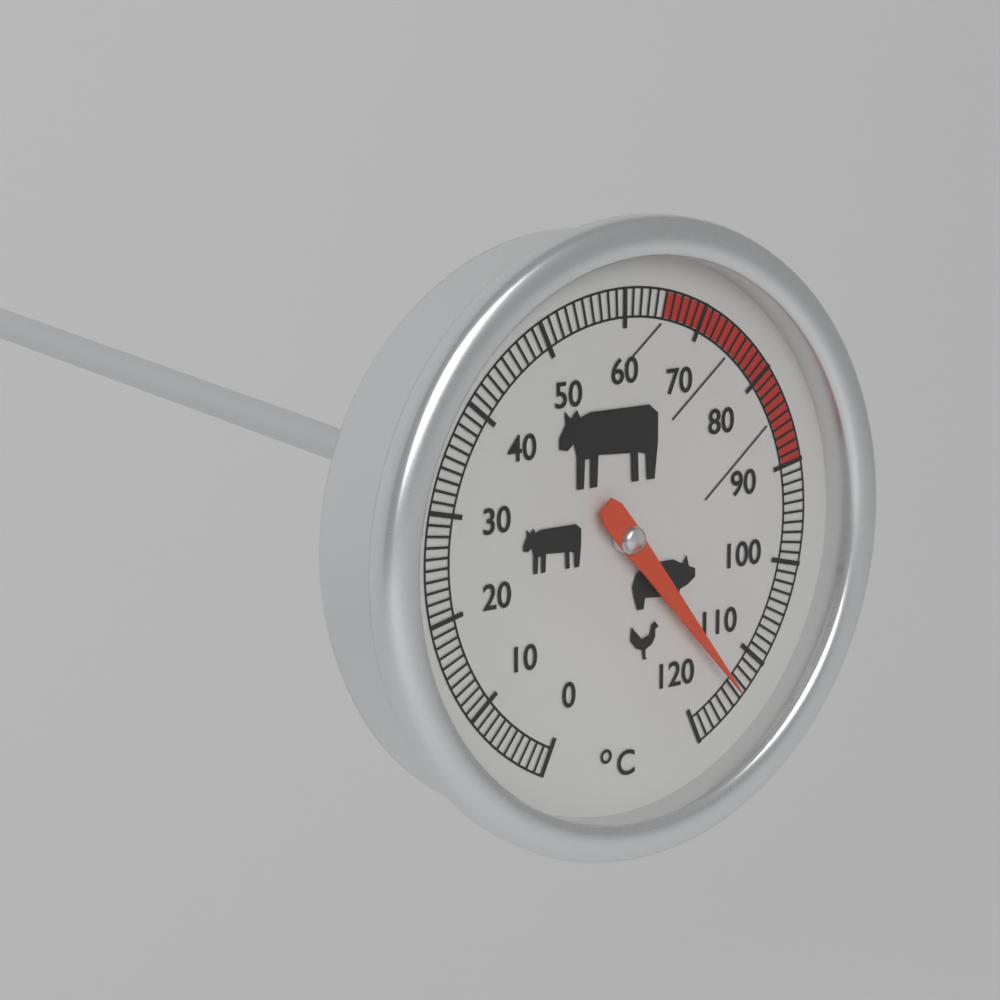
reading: 114 °C
